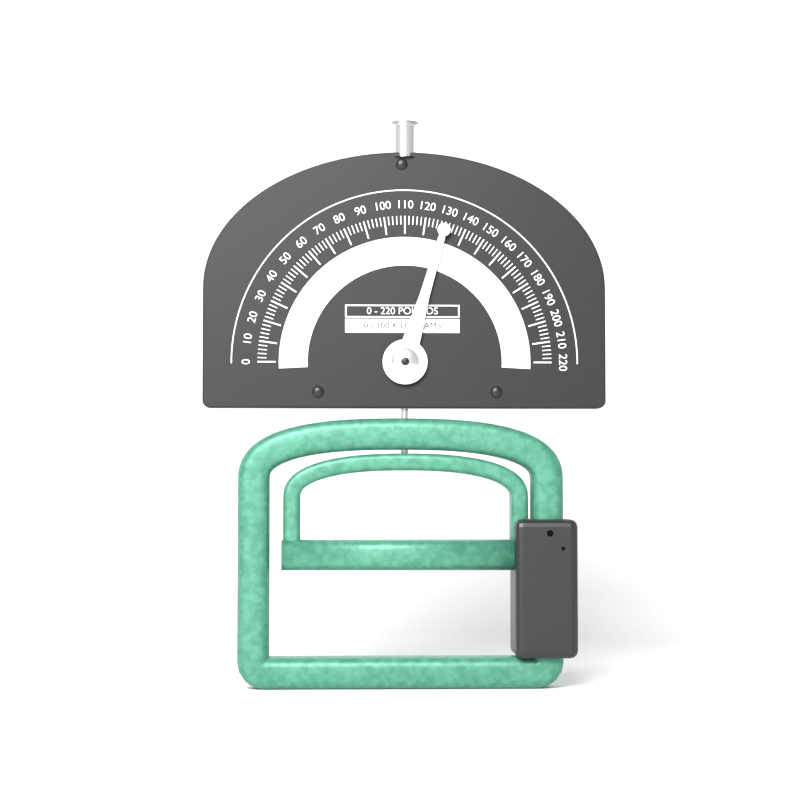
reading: 130 lb
